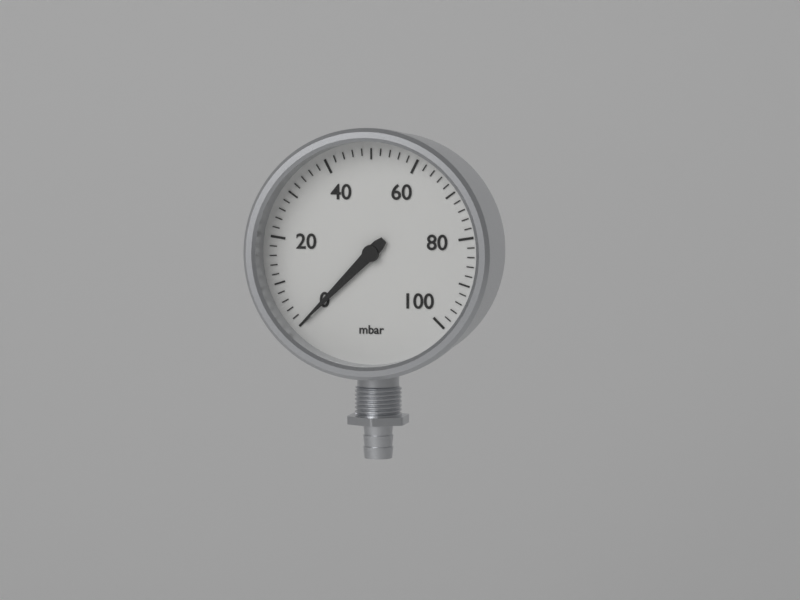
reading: 0 mbar
